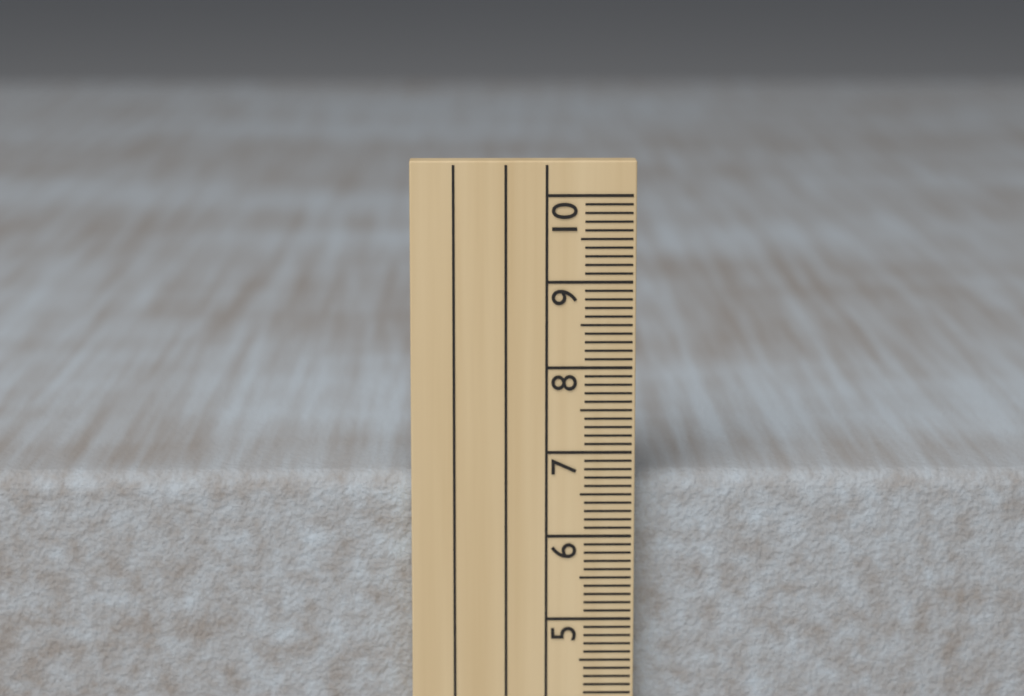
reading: 6.7 cm
